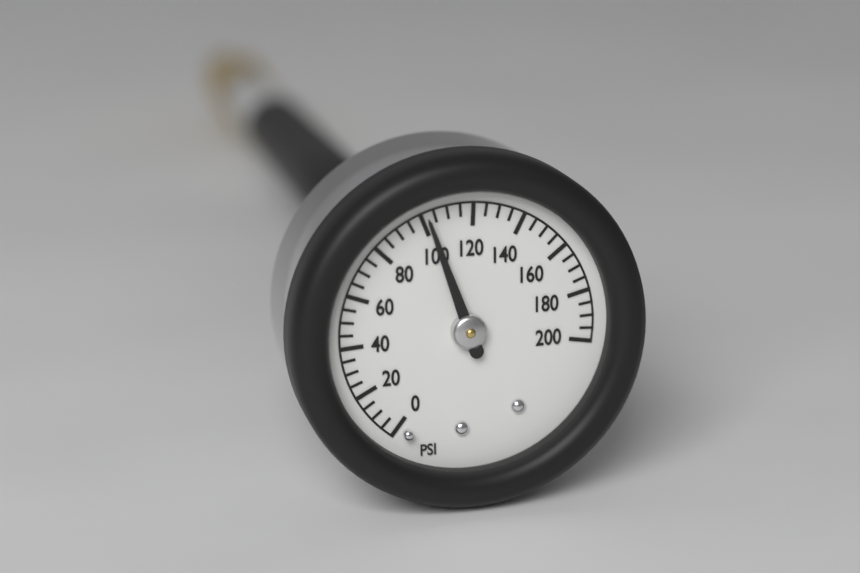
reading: 102 psi
